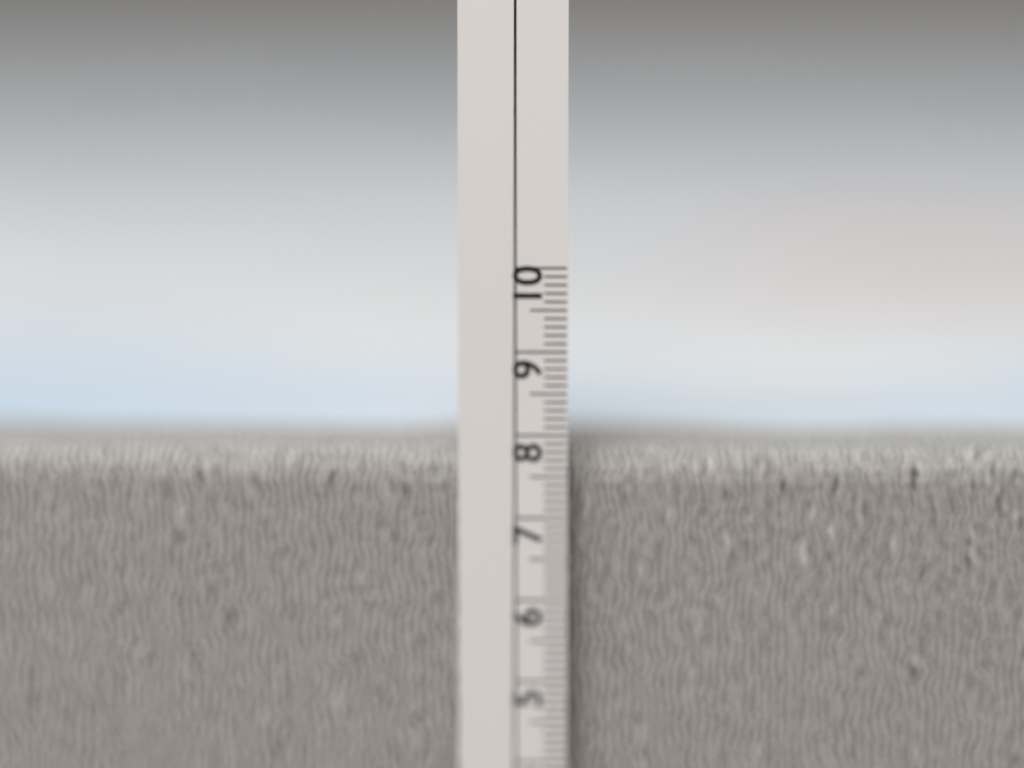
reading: 7.8 cm
